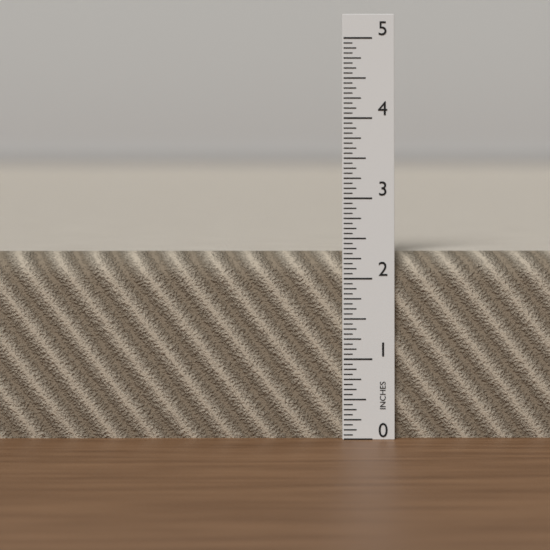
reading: 2.3125 in
